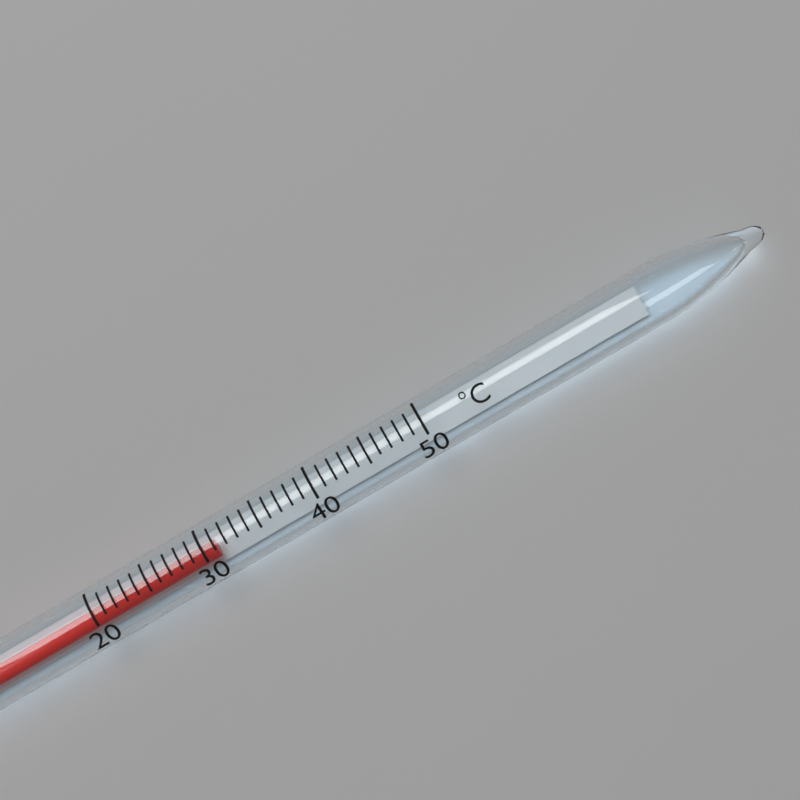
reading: 31 °C
